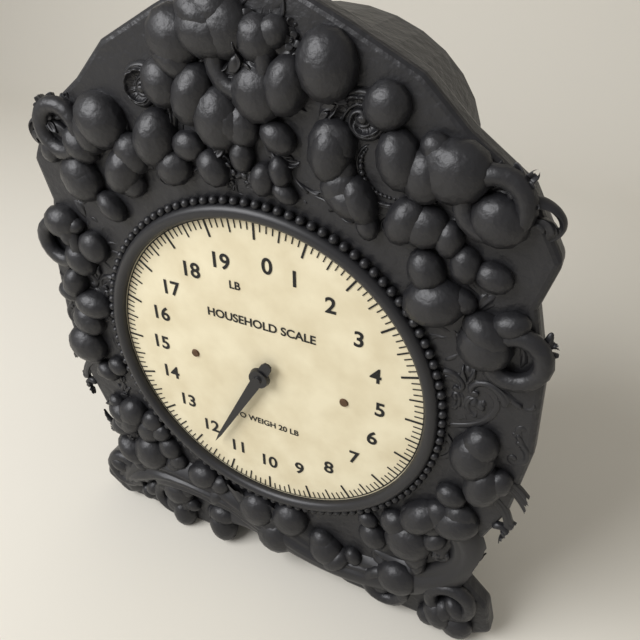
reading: 11.625 lb
